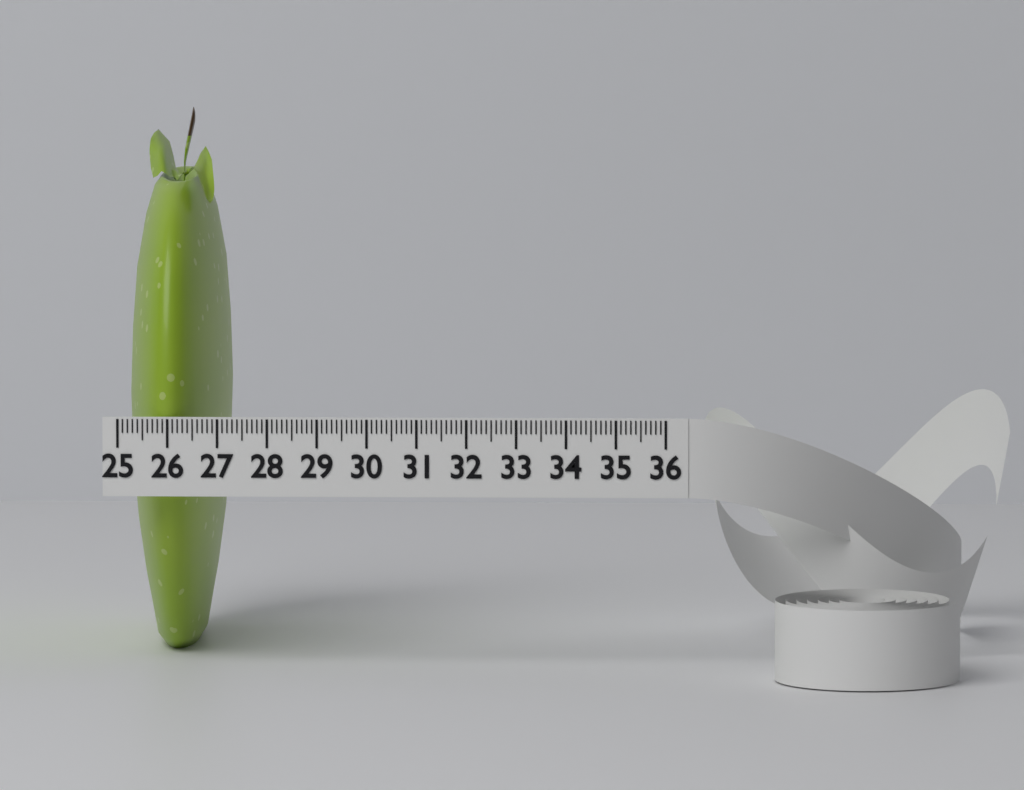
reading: 27.0 (no unit)
